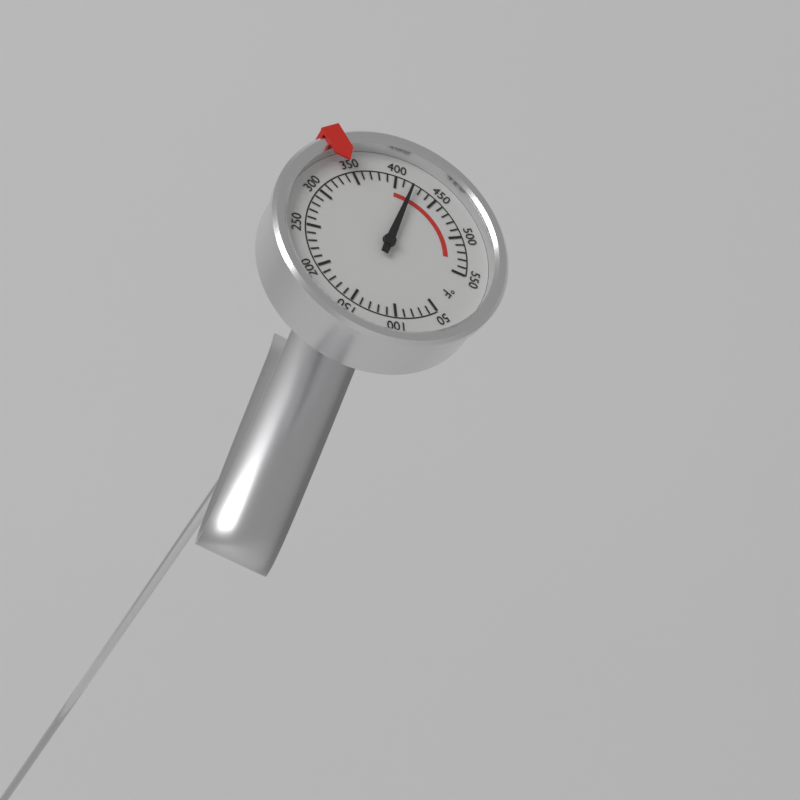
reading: 420 °F
